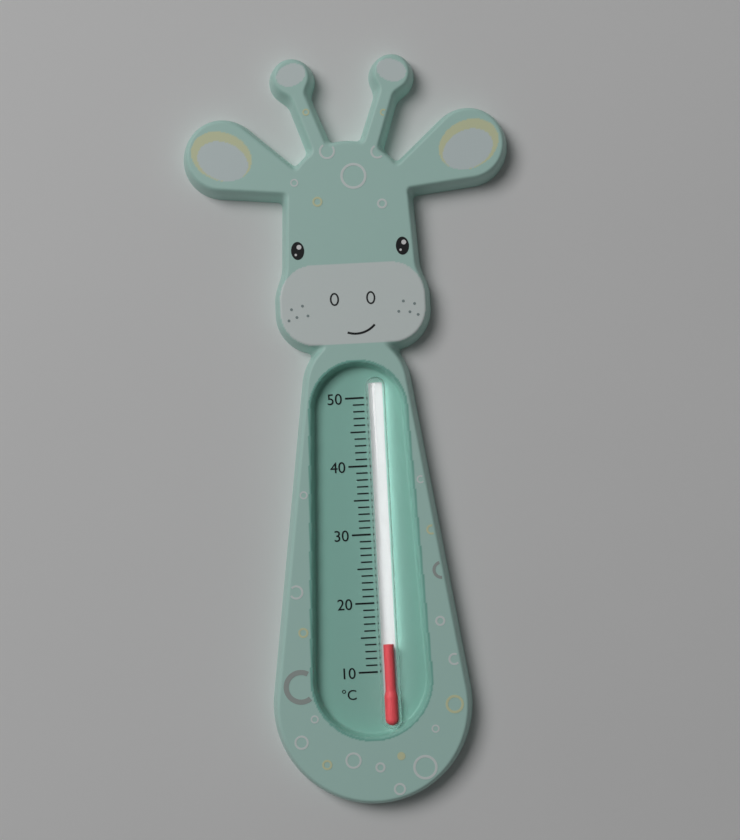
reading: 14 °C
